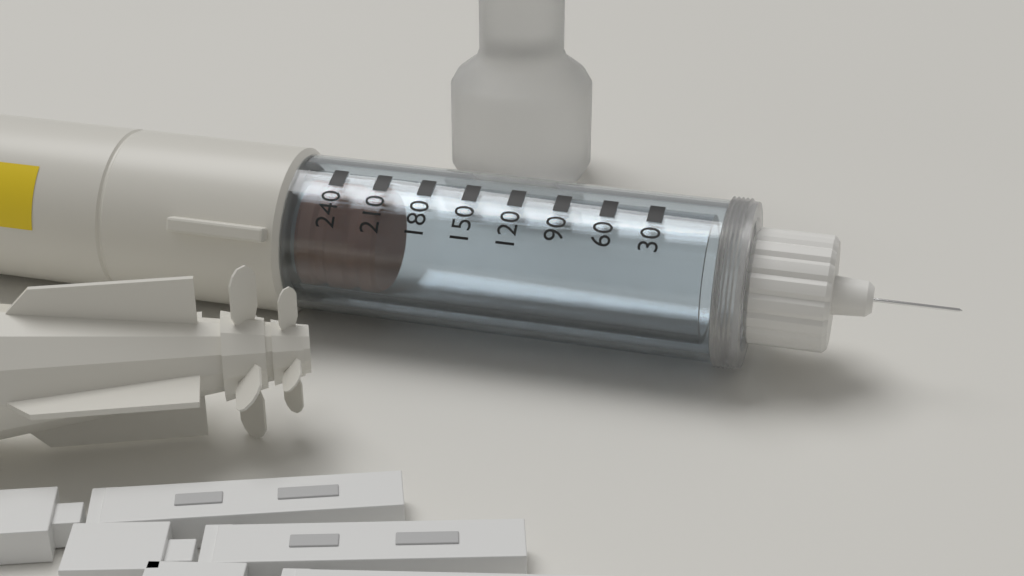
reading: 210 (no unit)
